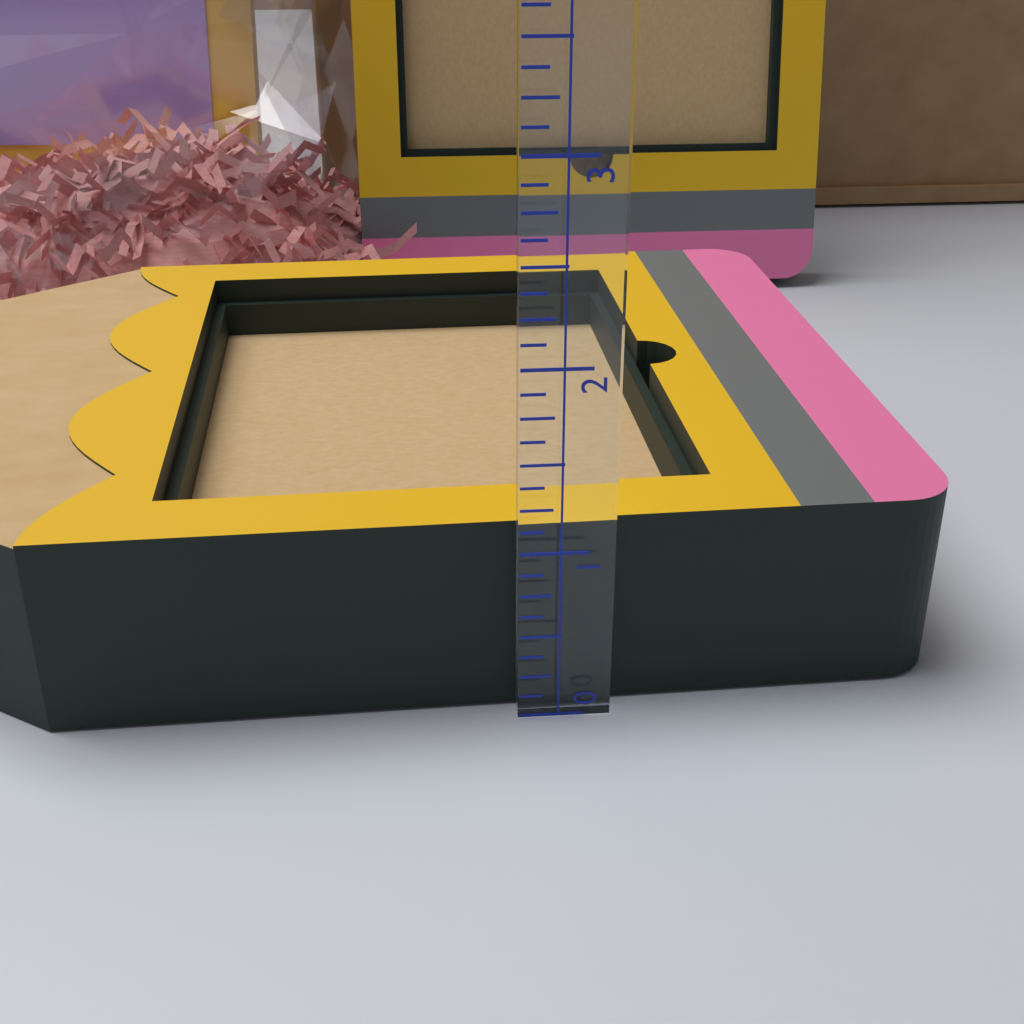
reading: 1.125 (no unit)
